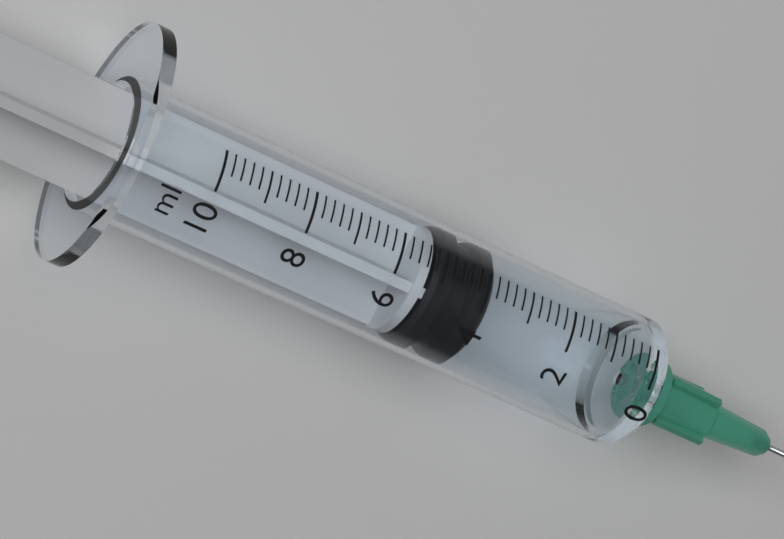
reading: 3.8 ml
